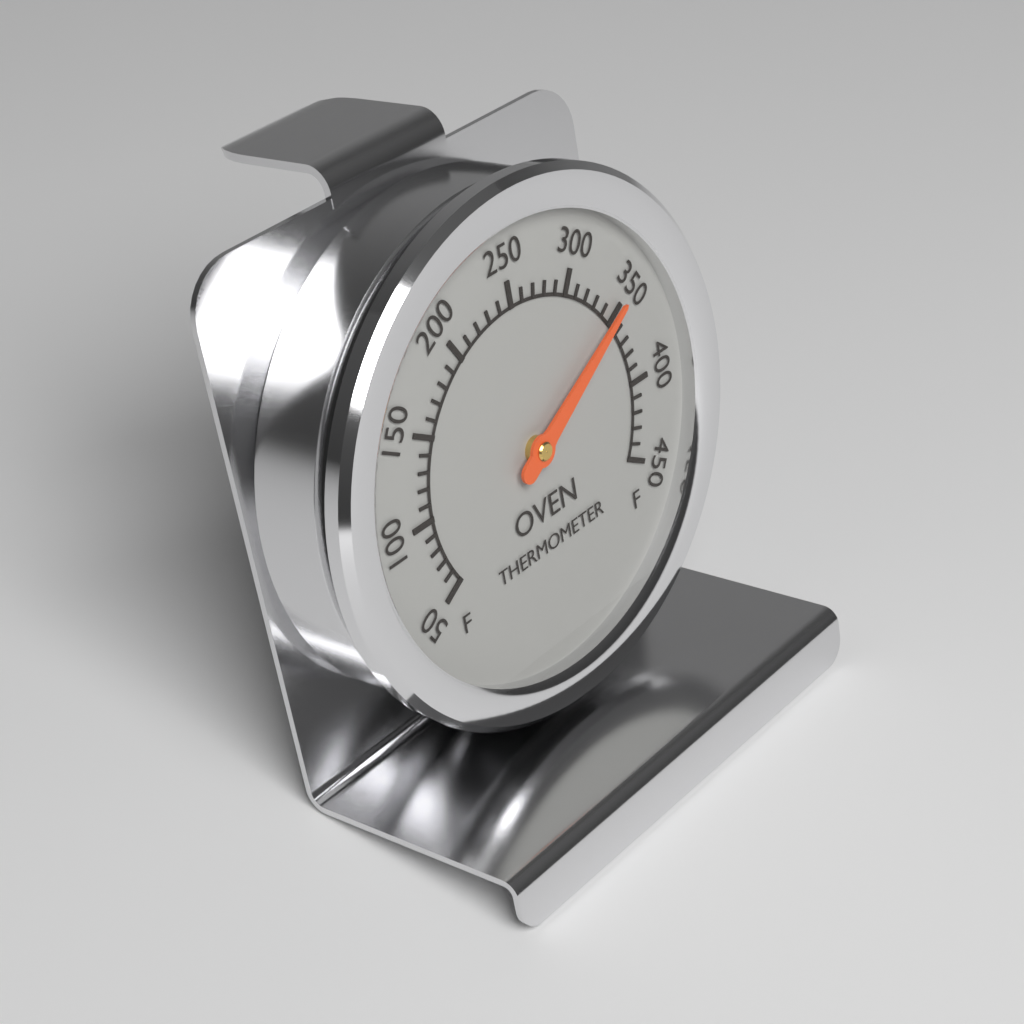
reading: 350 °F
